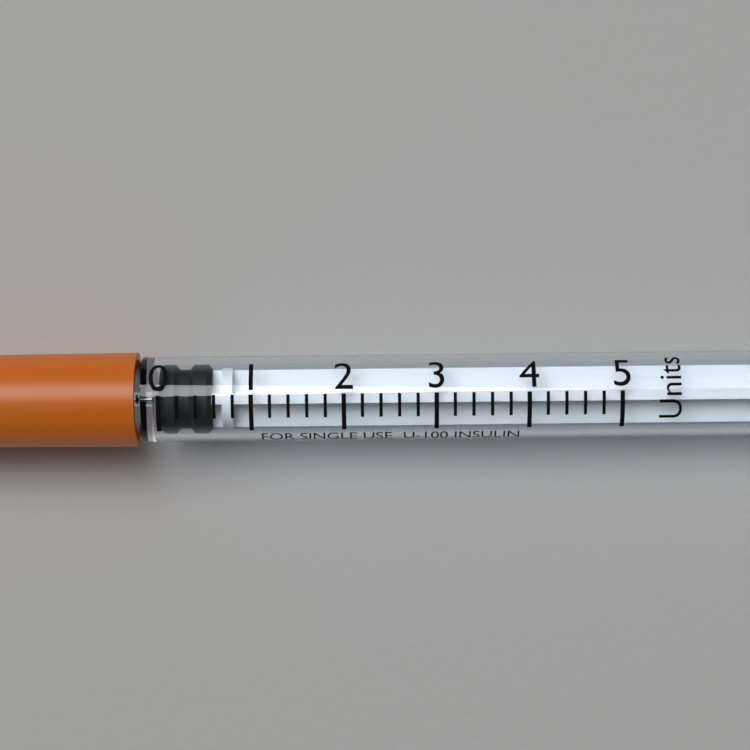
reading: 0.0 Units
